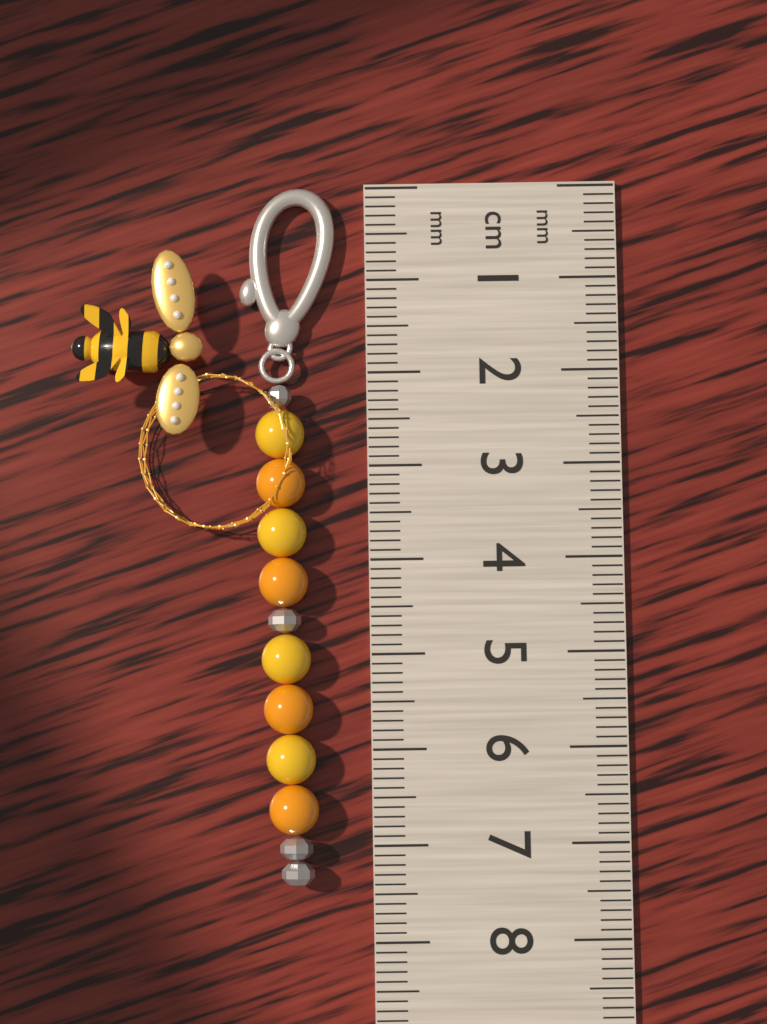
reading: 7.4 cm
